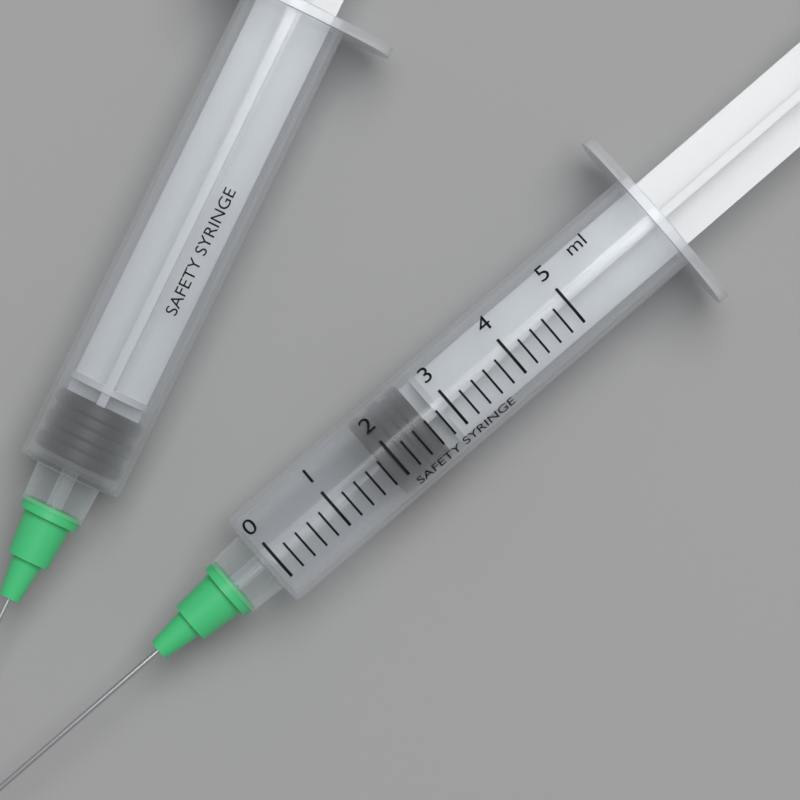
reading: 1.8 ml
